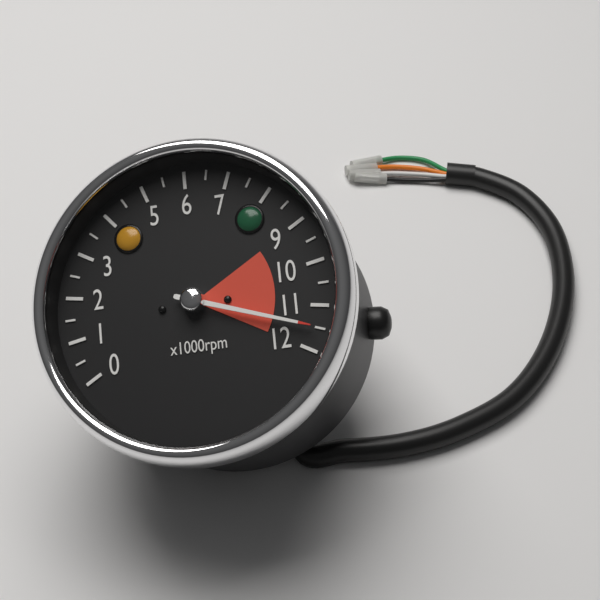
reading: 11.5 x1000rpm
